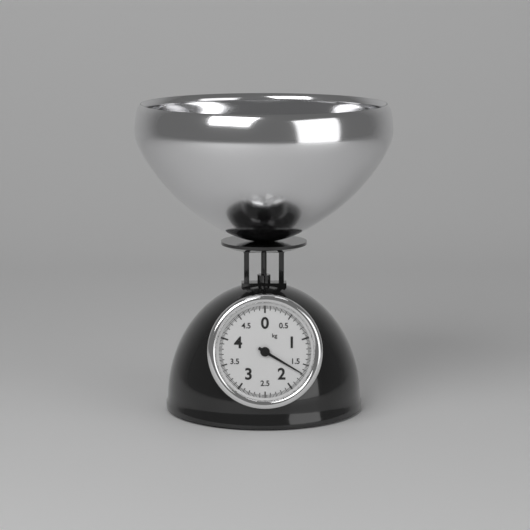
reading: 1.675 kg
